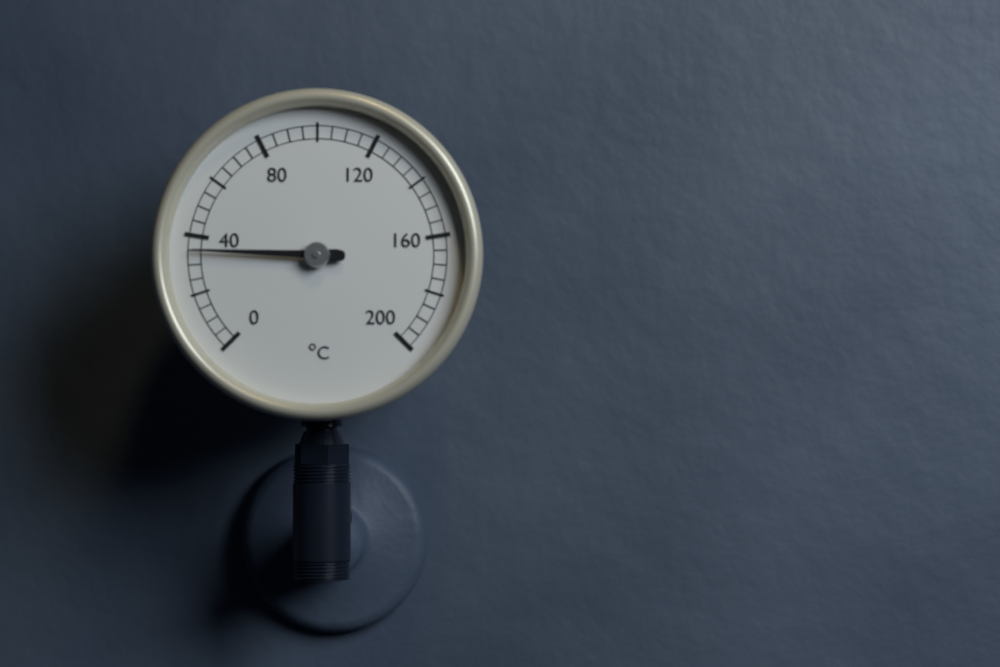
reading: 35 °C
